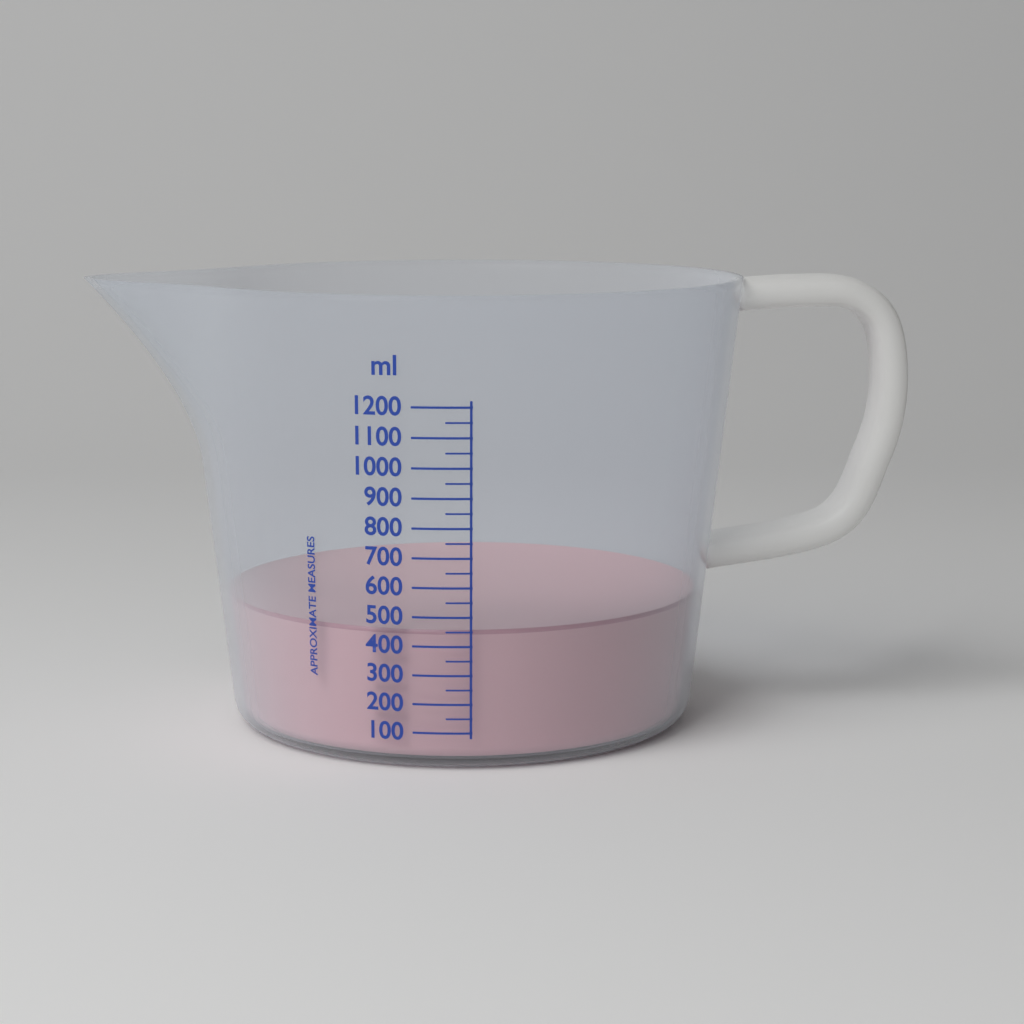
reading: 450 ml
